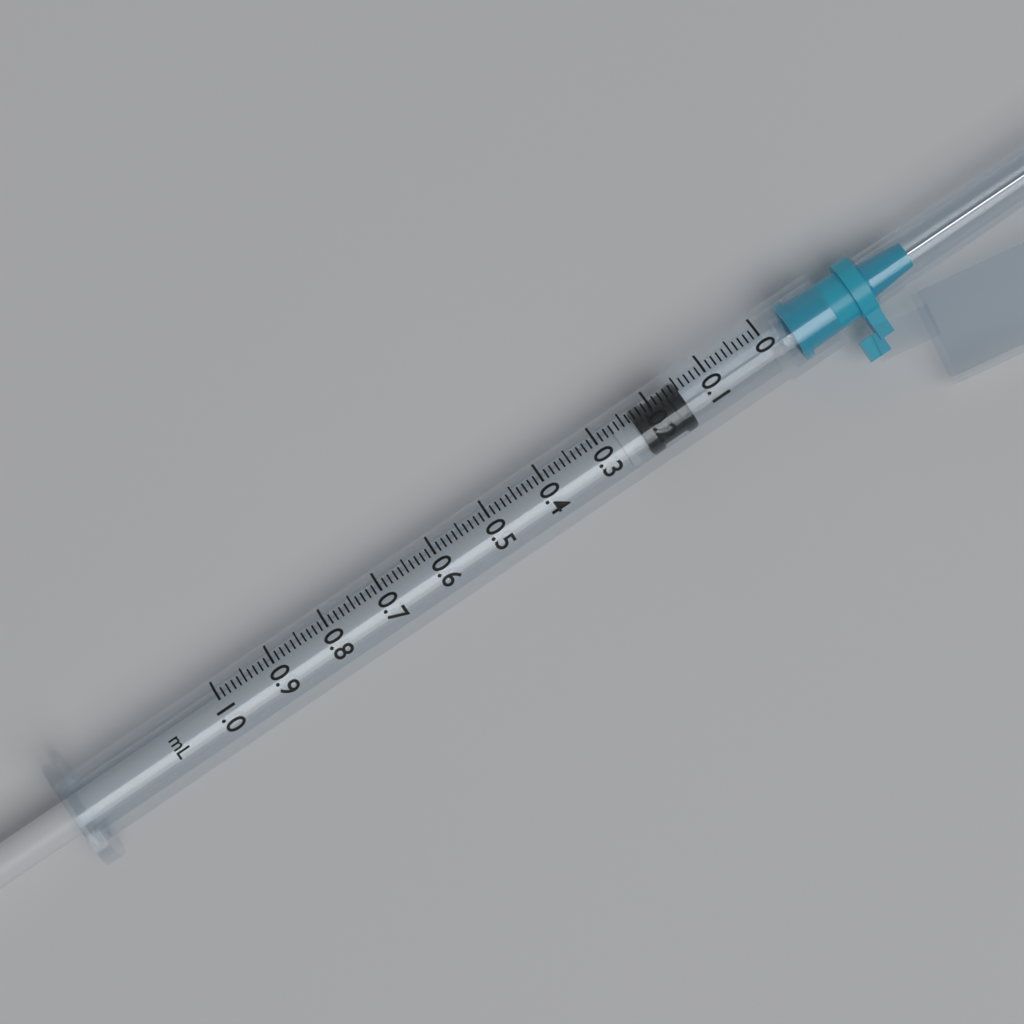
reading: 0.15 ml
